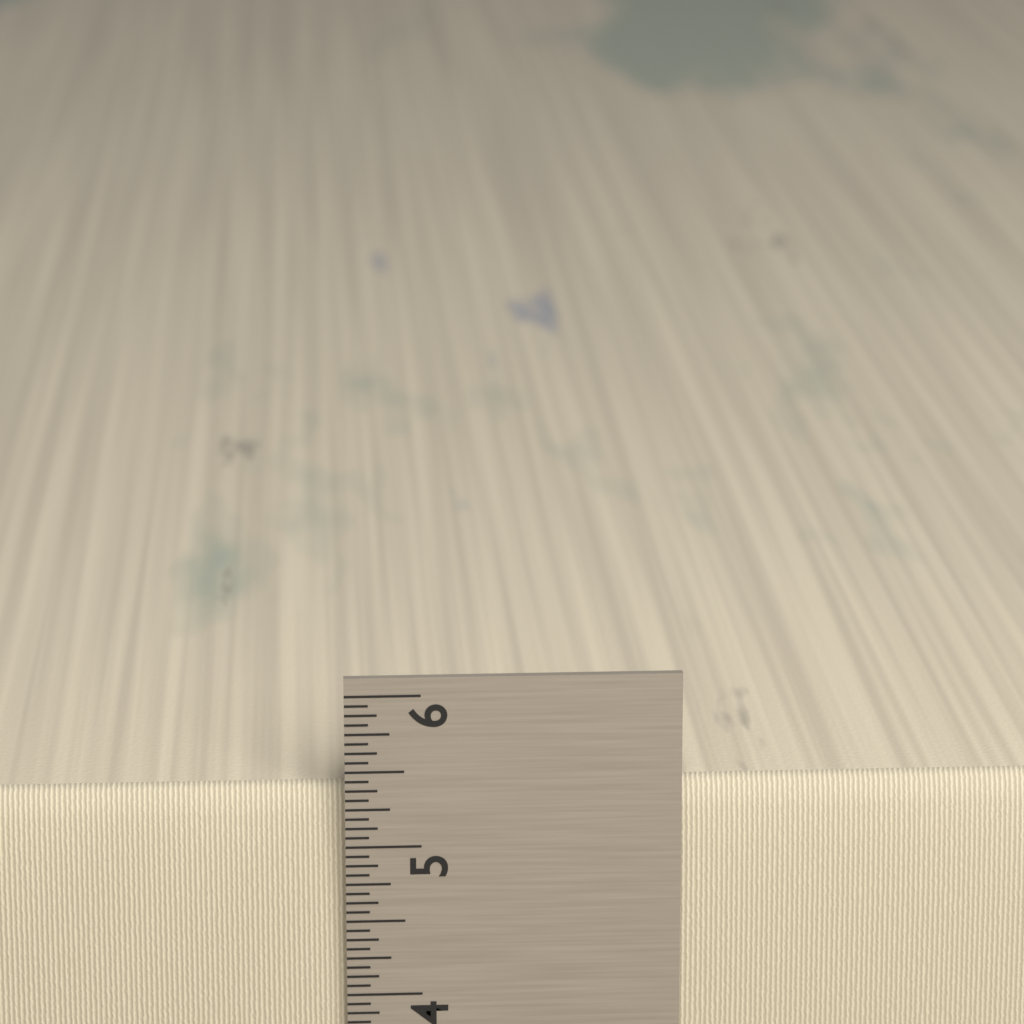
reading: 5.3750 in
